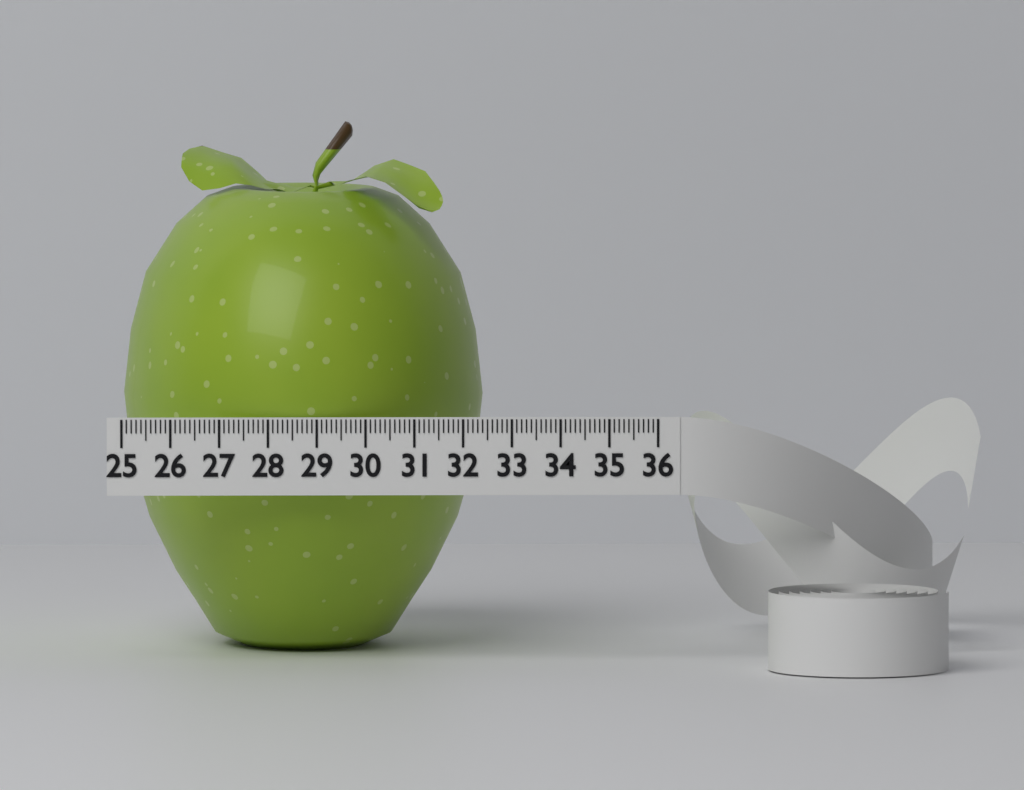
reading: 32.5 (no unit)
